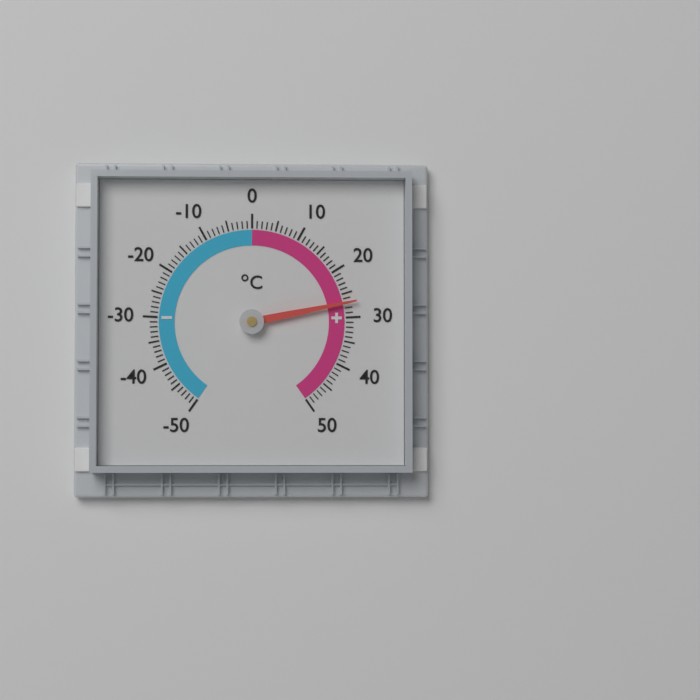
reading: 27 °C
